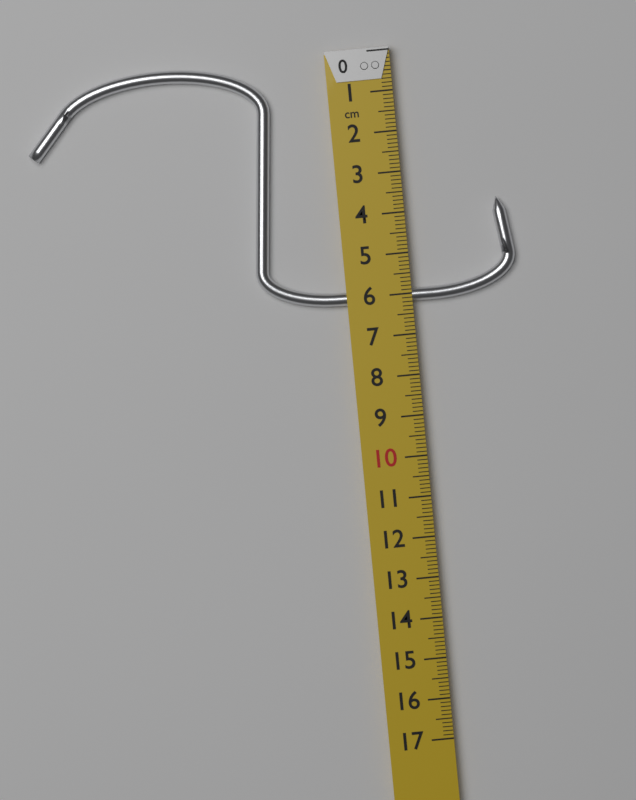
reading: 6.2 cm
